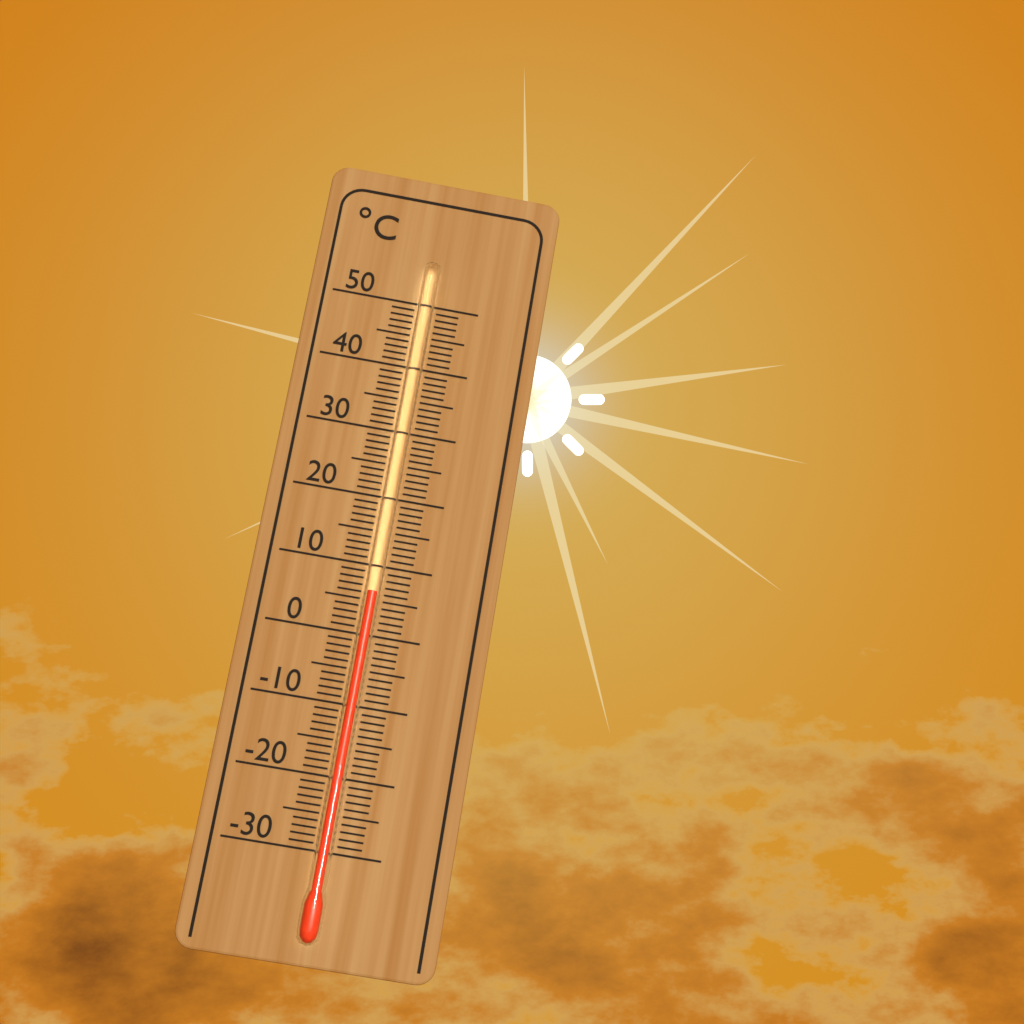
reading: 6 °C
